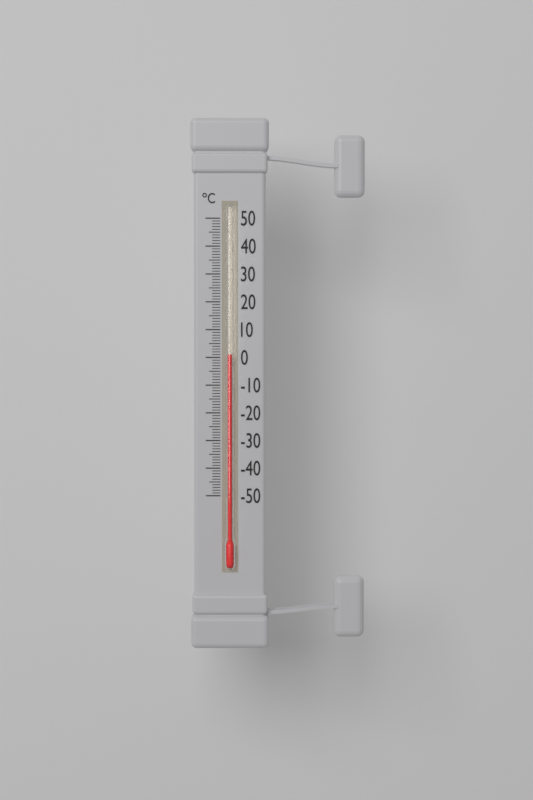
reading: 1 °C
